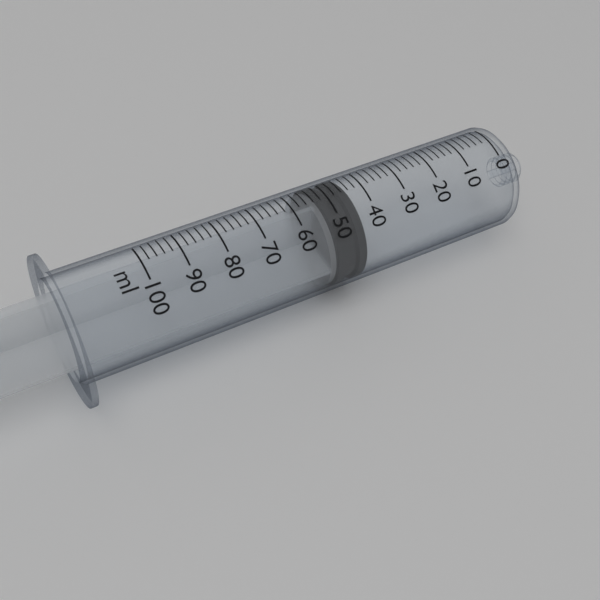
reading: 44 ml
